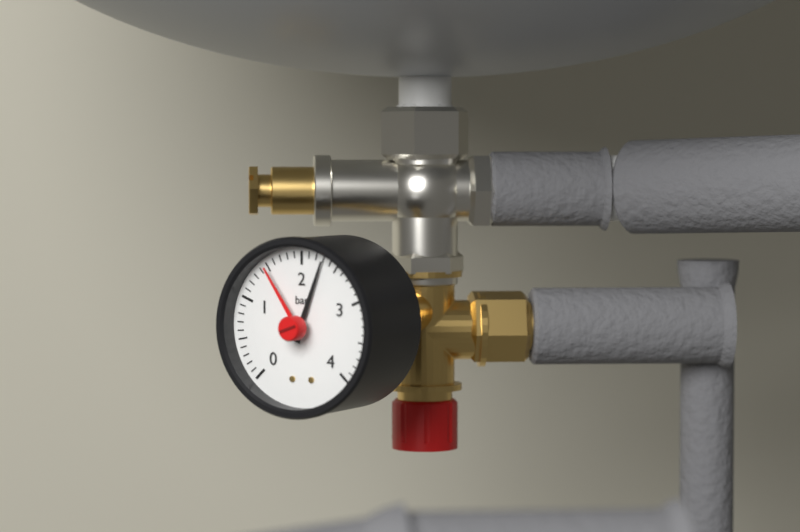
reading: 2.3 bar
